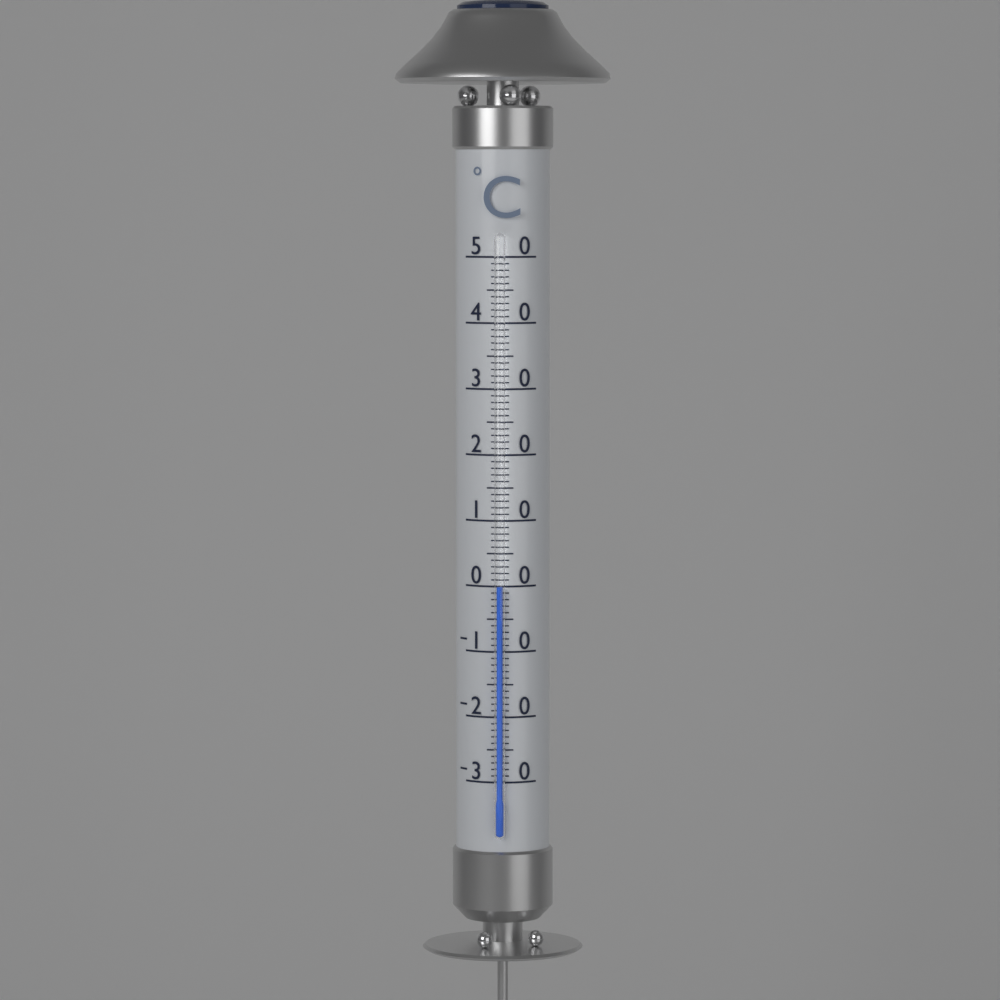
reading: 0 °C
